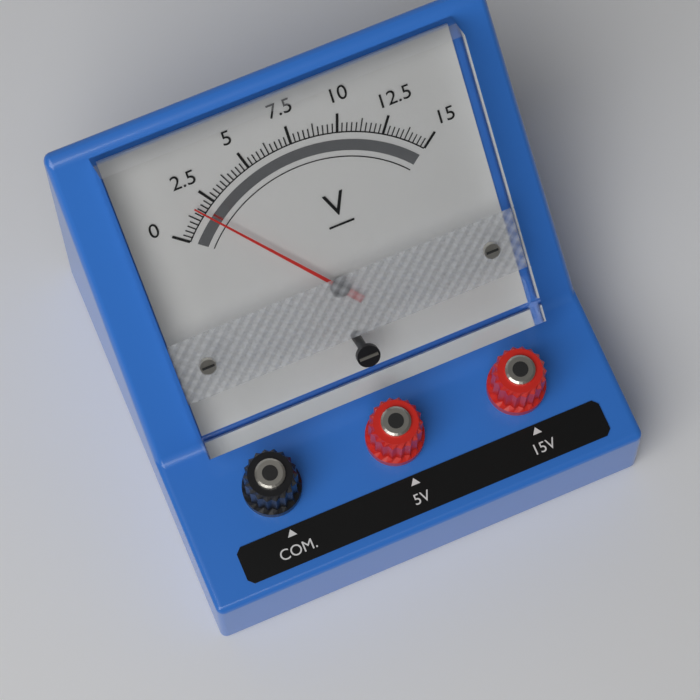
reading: 1.75 V
